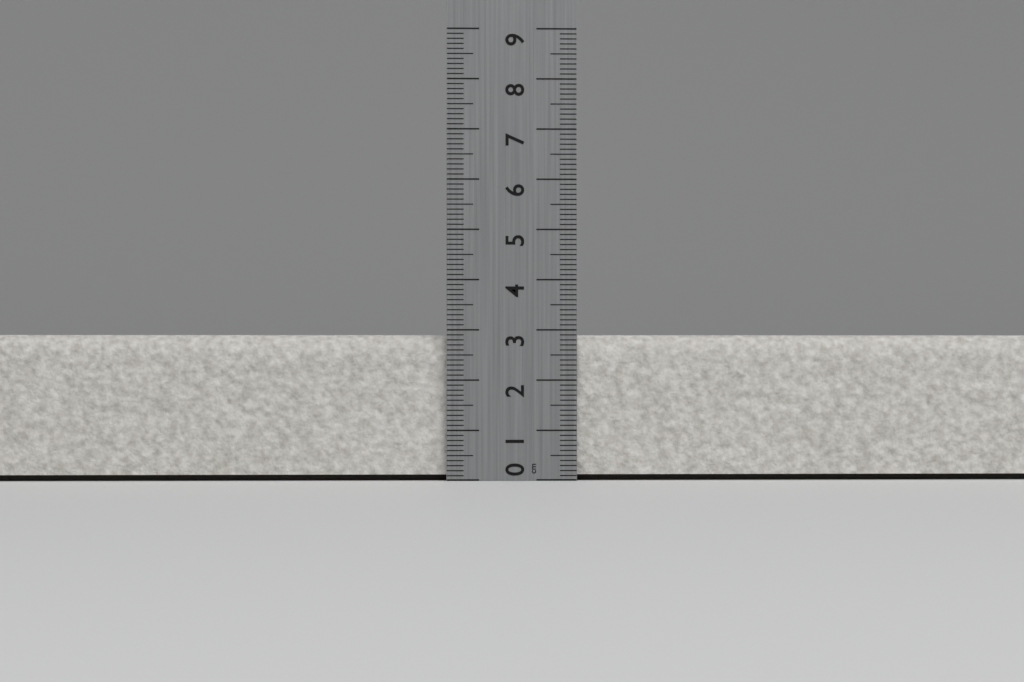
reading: 2.9 cm
